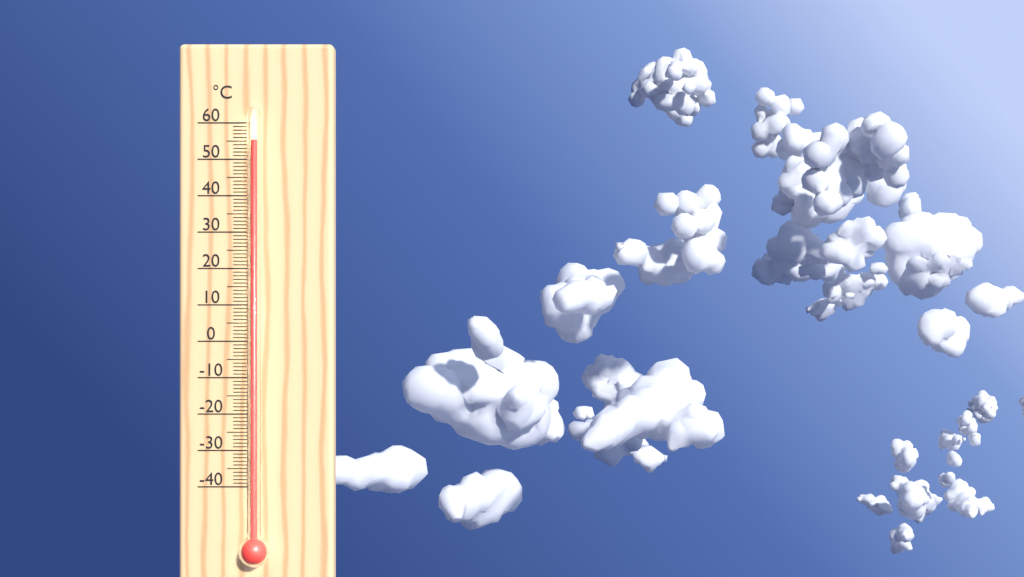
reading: 55 °C
